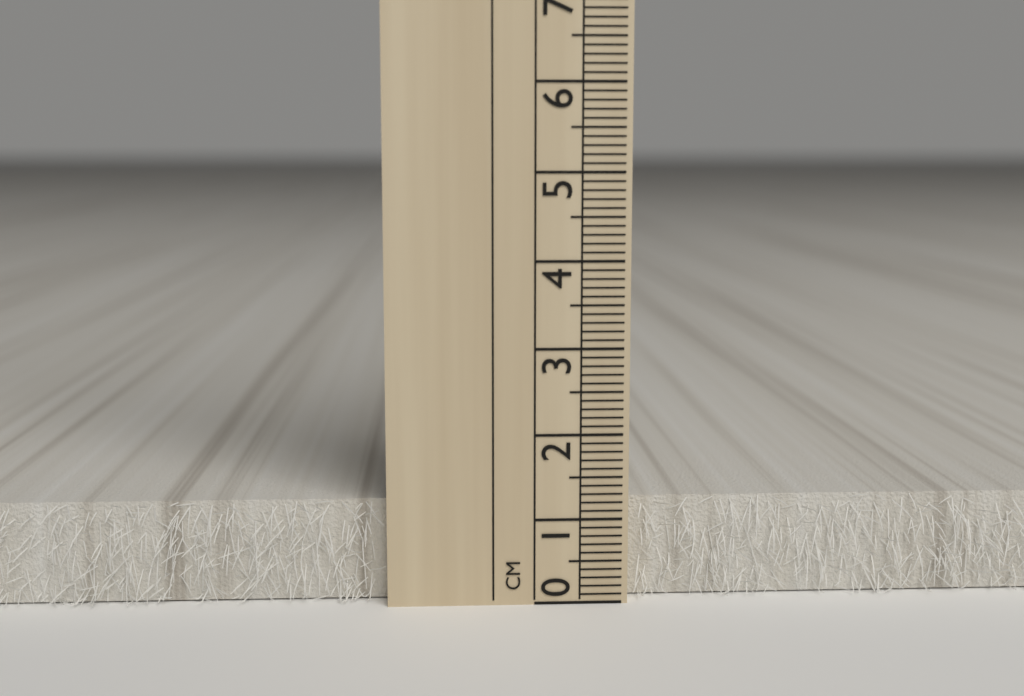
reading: 1.2 cm
